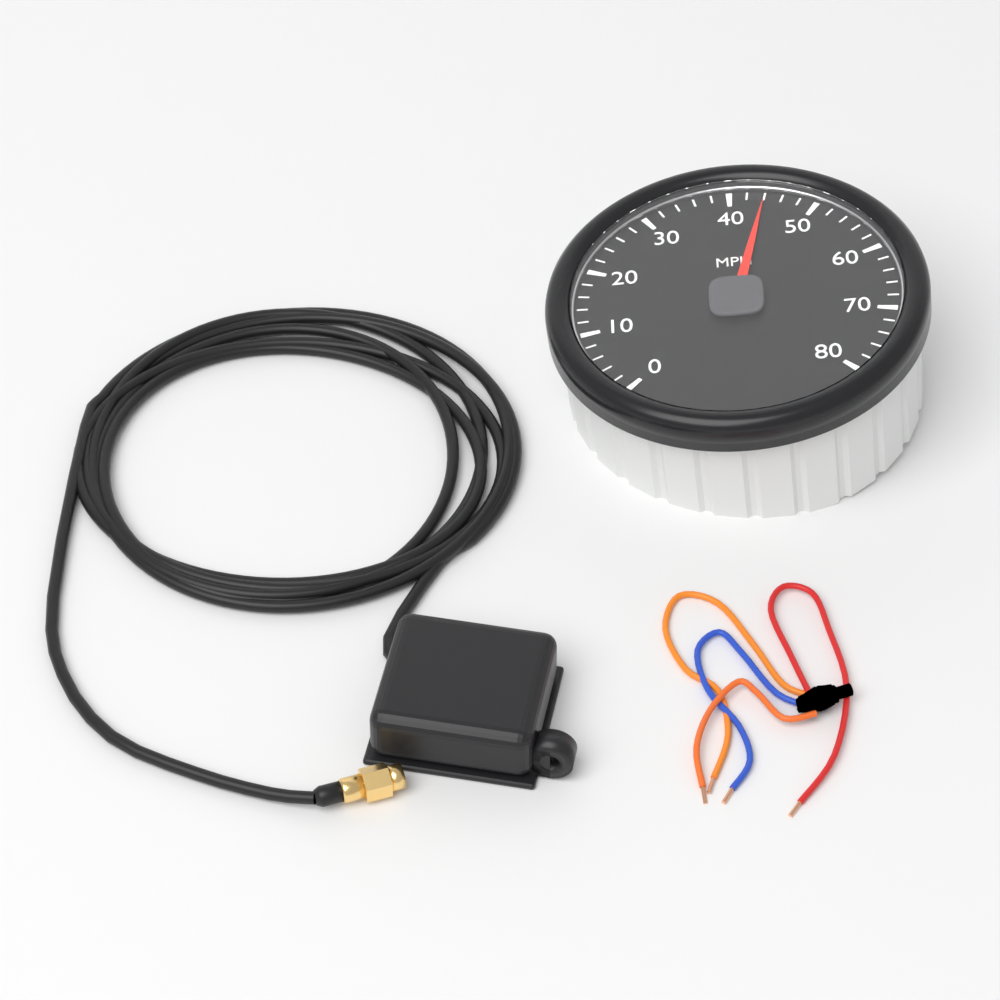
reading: 44 MPH
